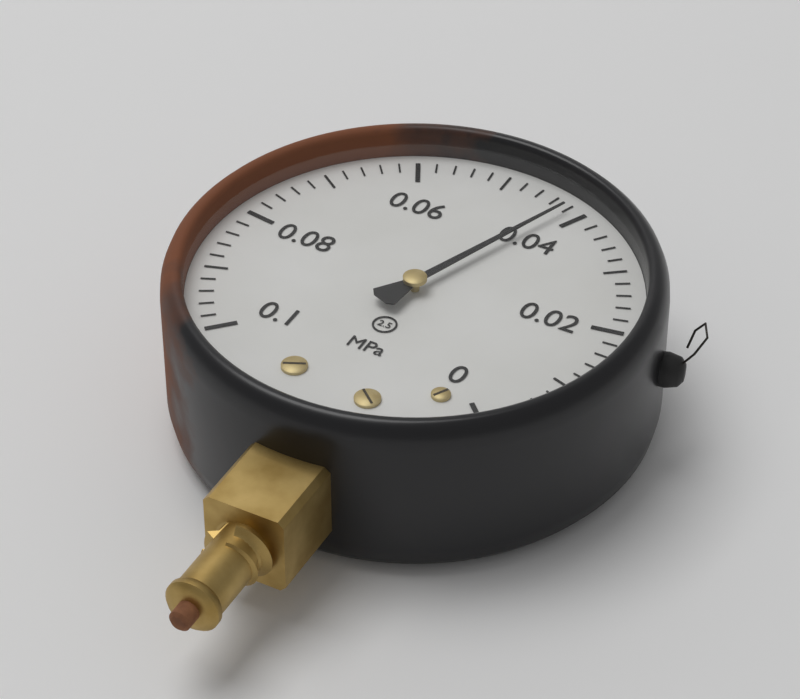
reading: 0.042 MPa
